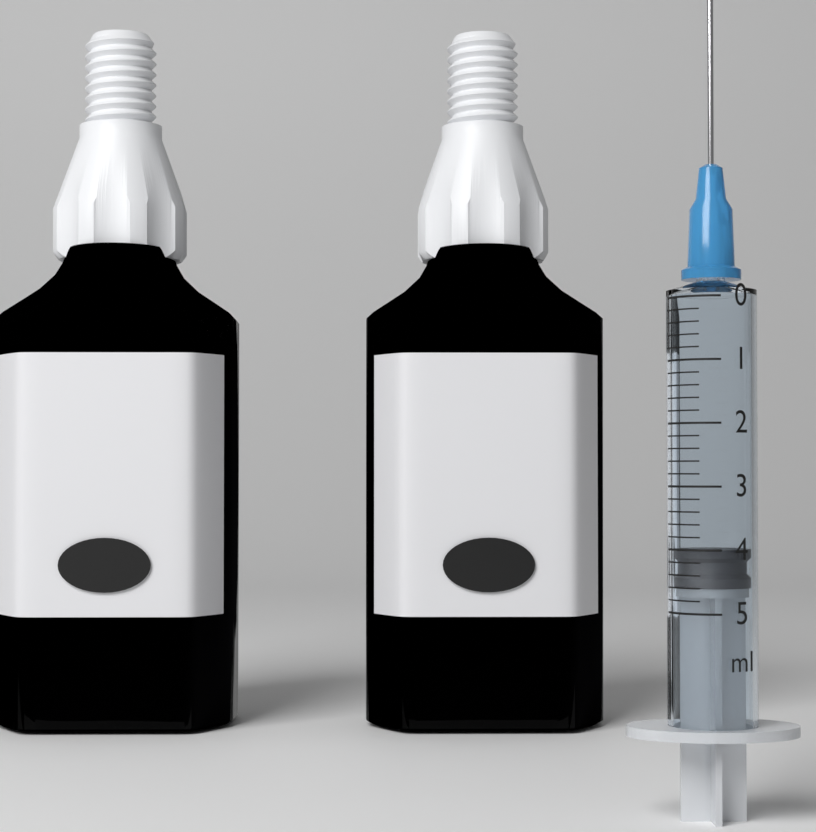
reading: 4.0 ml
